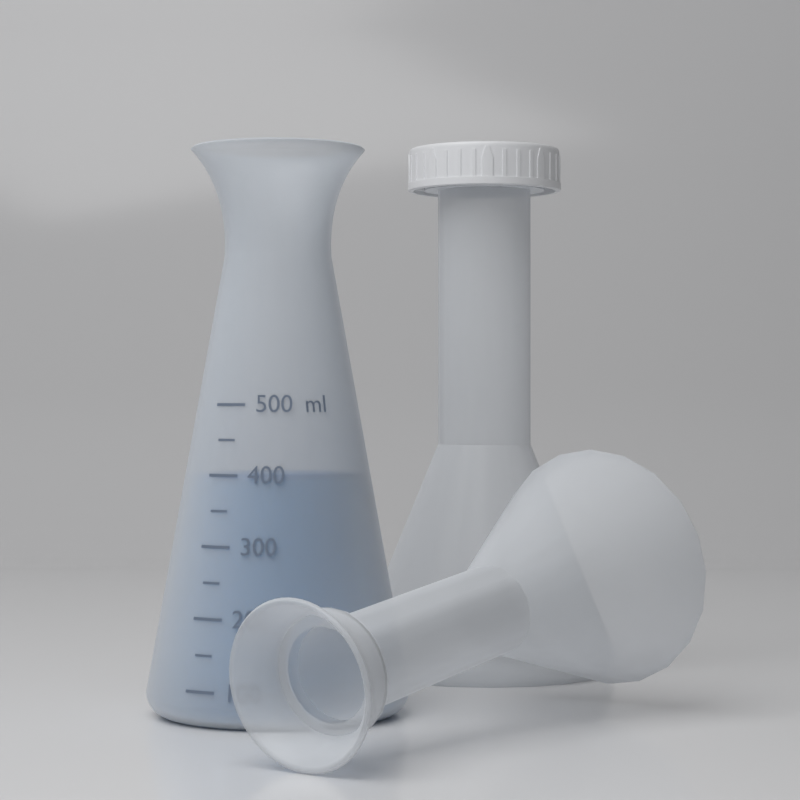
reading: 400 ml
